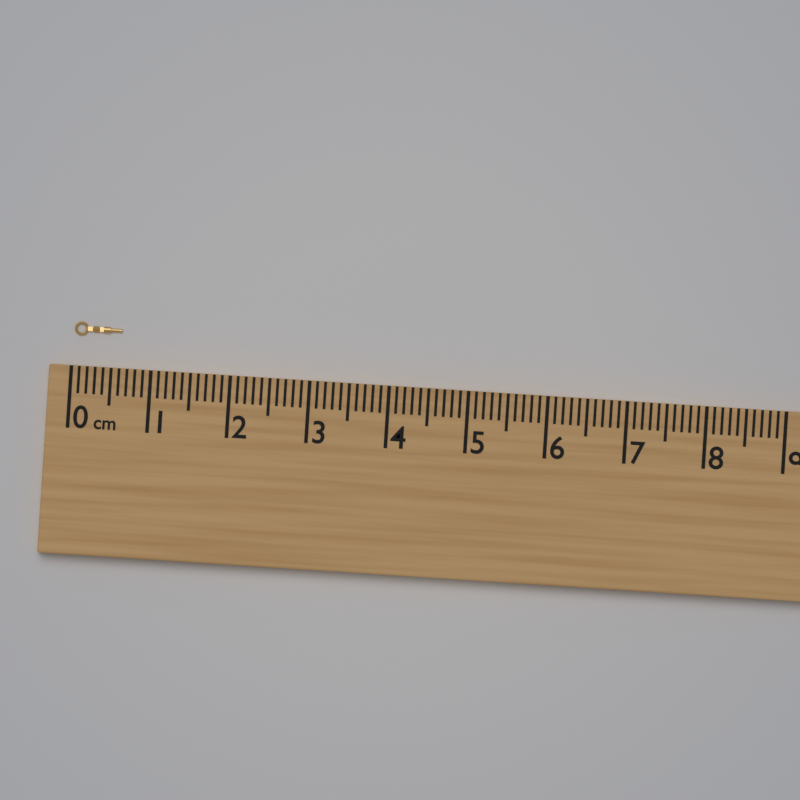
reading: 0.6 cm
